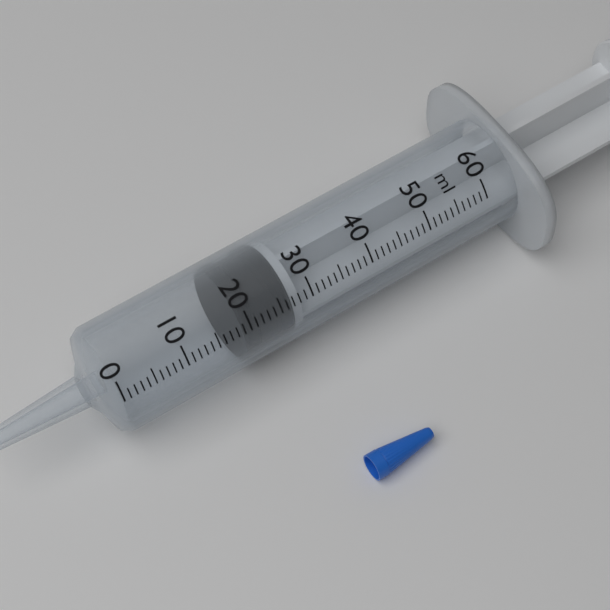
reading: 19 ml
